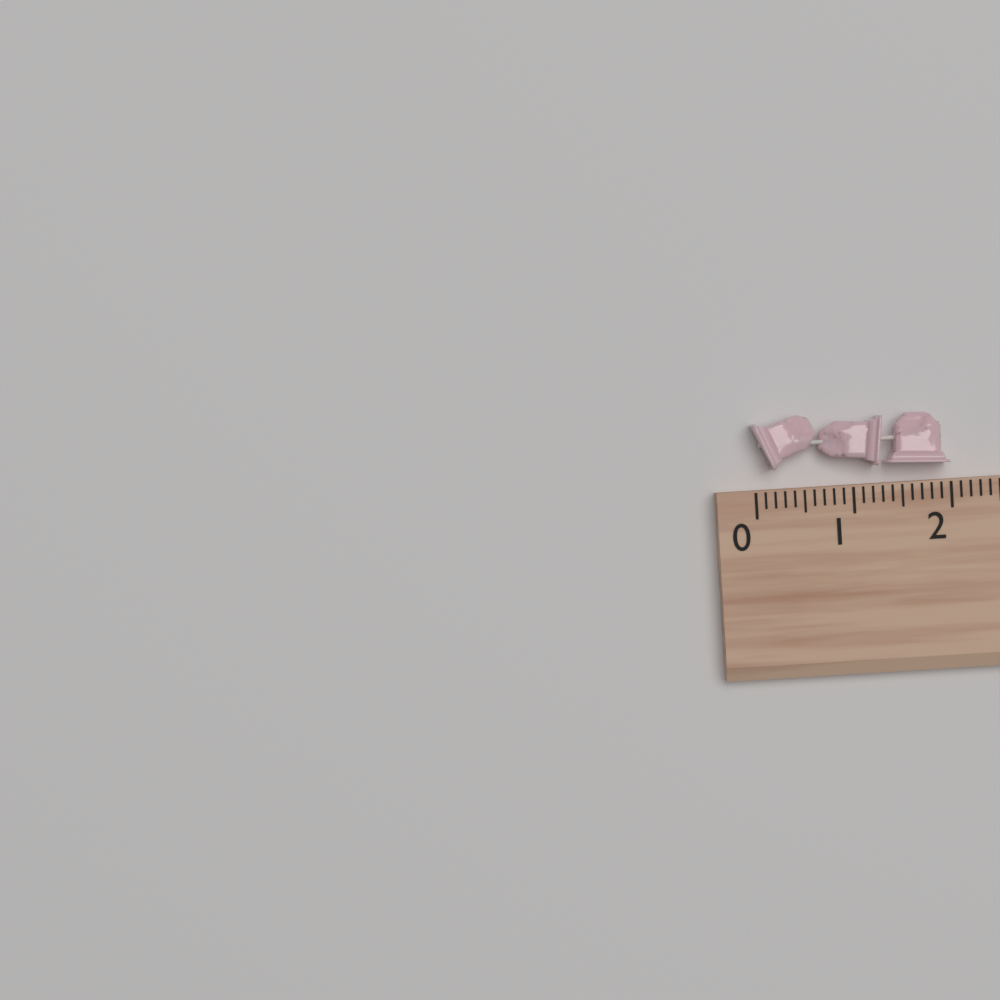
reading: 2.0 (no unit)
